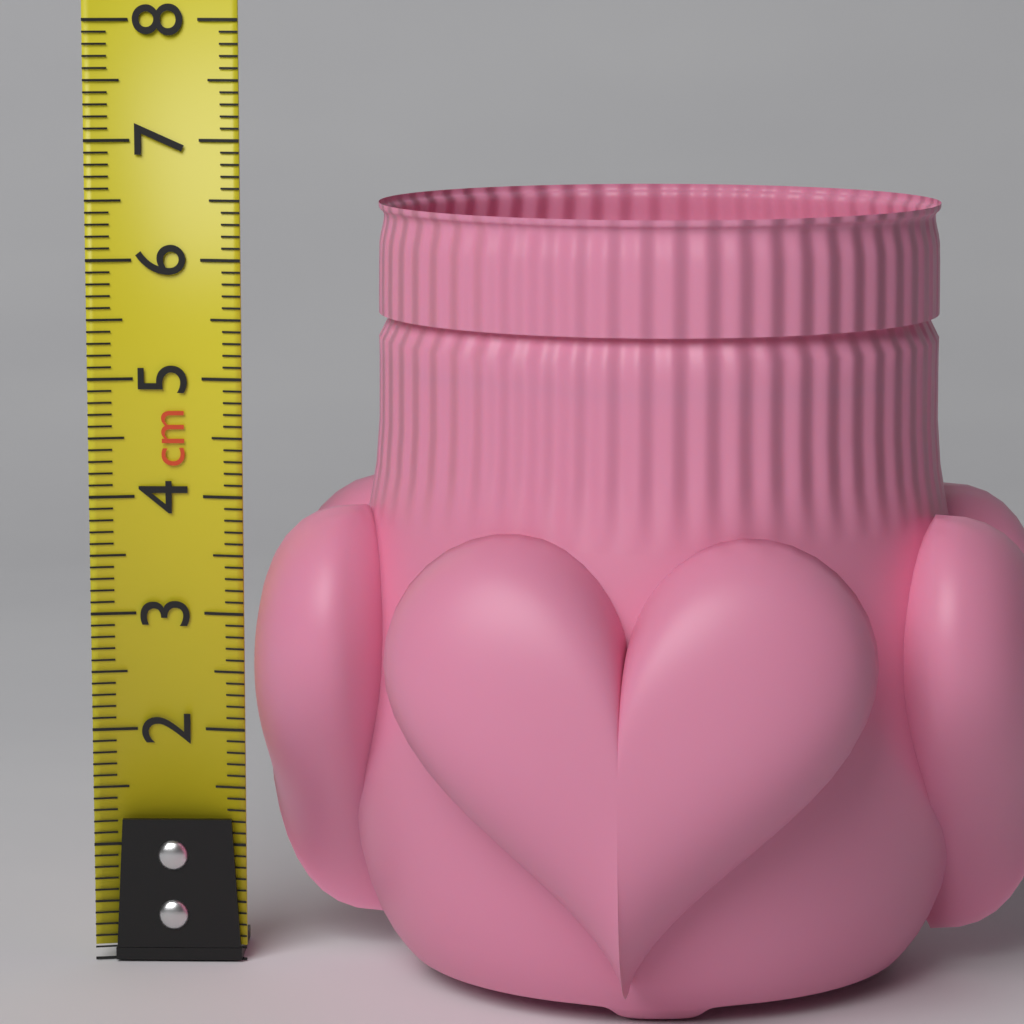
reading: 6.5 cm
